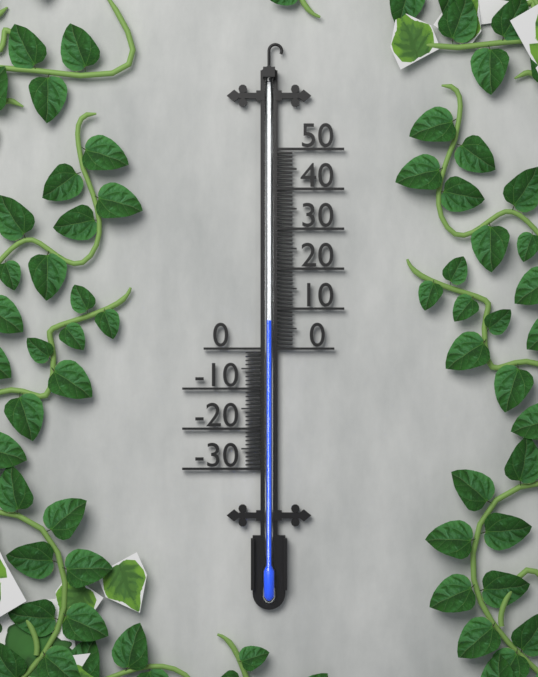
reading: 7 (no unit)
